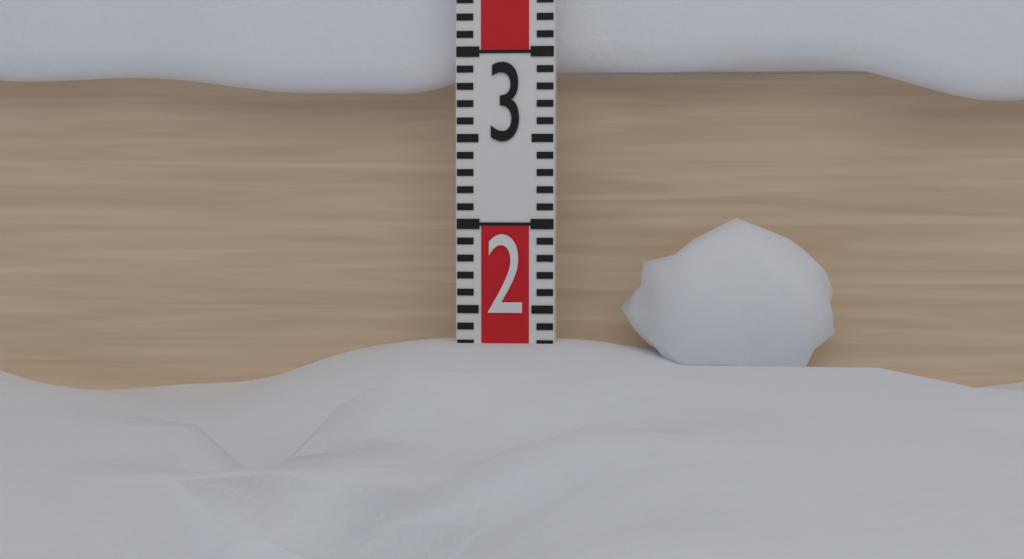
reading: 1.3 (no unit)
